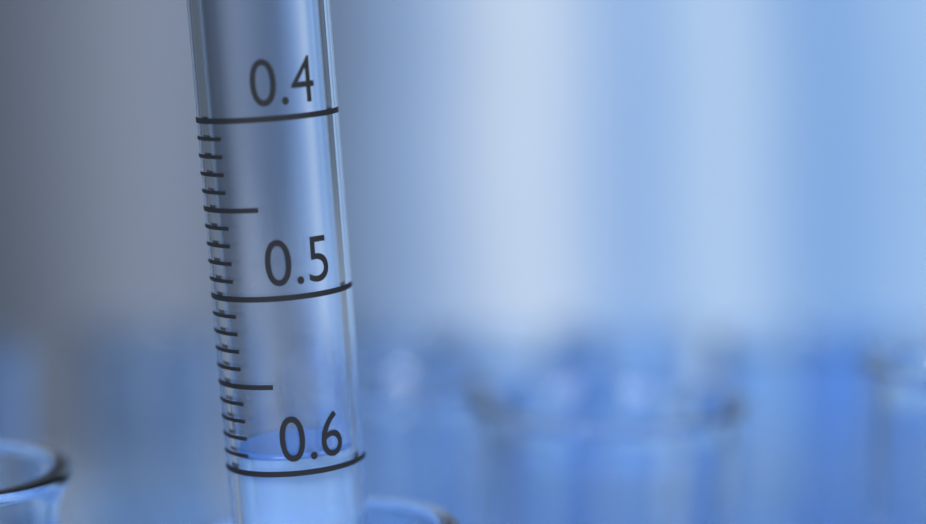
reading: 0.59 (no unit)
